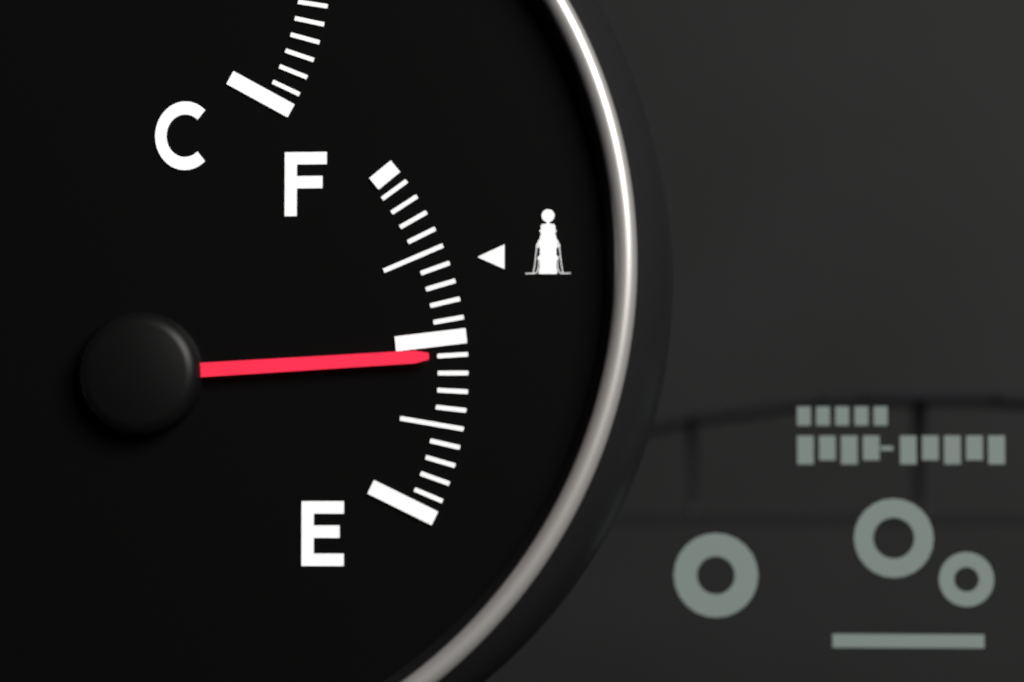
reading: 0.45 (no unit)
